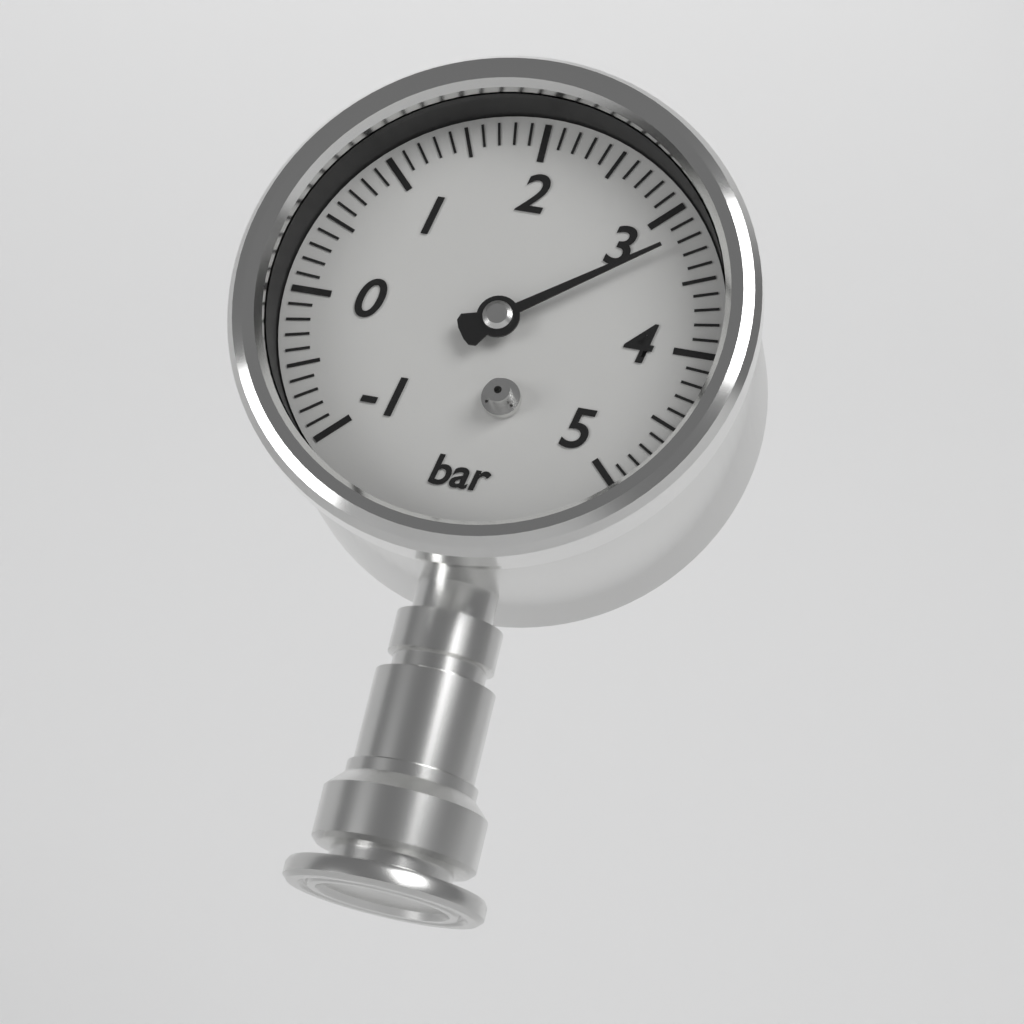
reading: 3.2 bar
